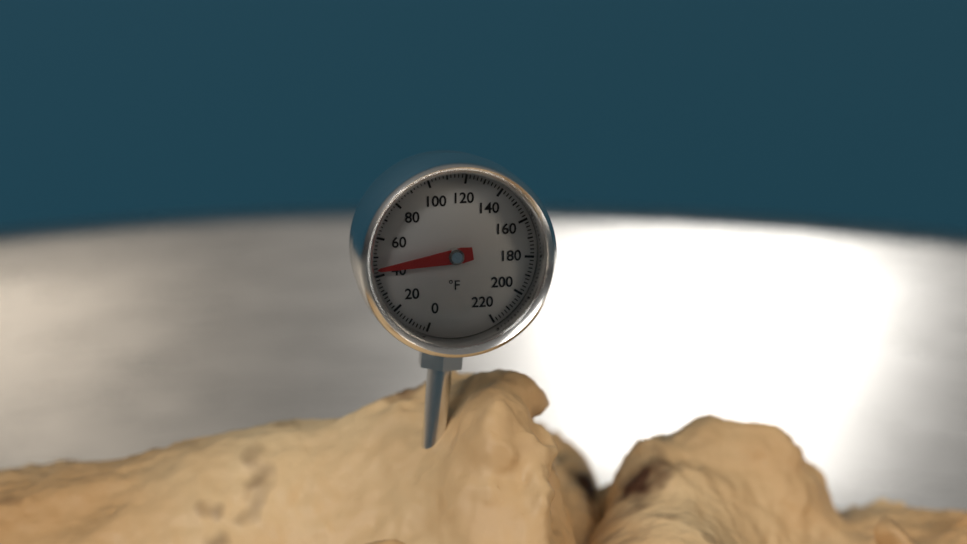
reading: 44 °F
